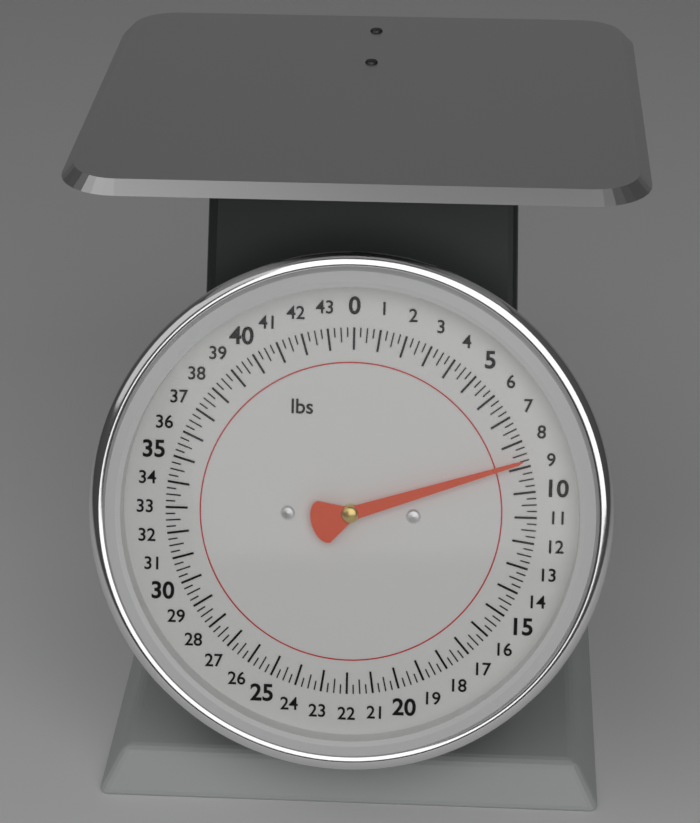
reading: 8.75 lbs
